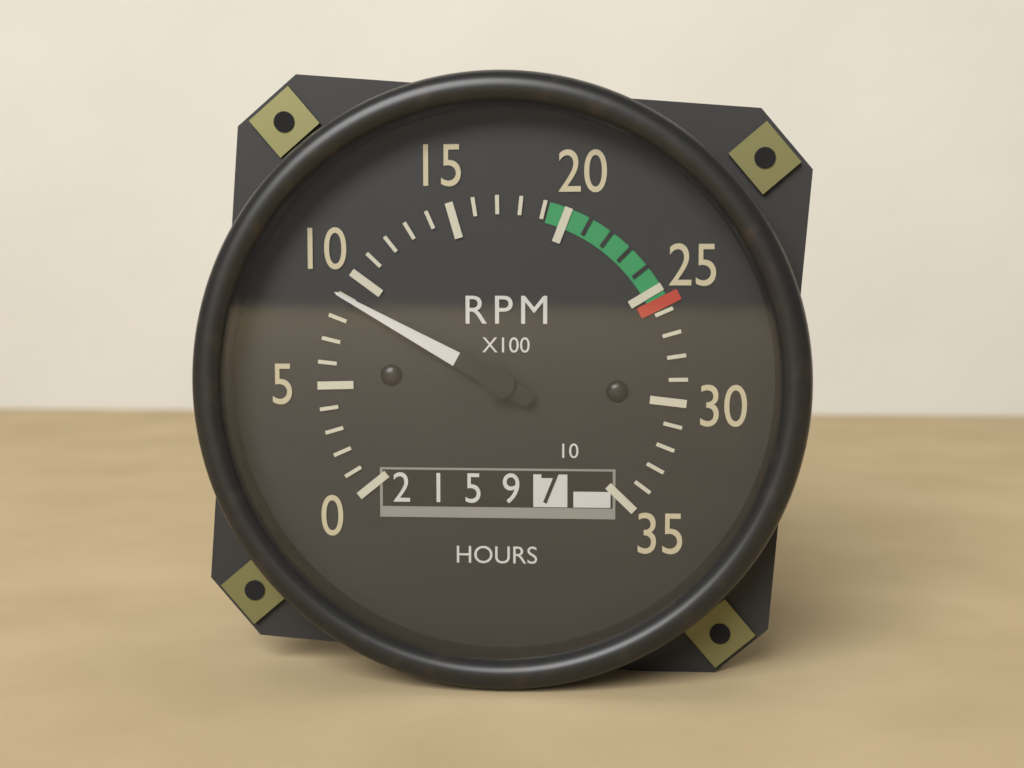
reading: 9 RPM x100
